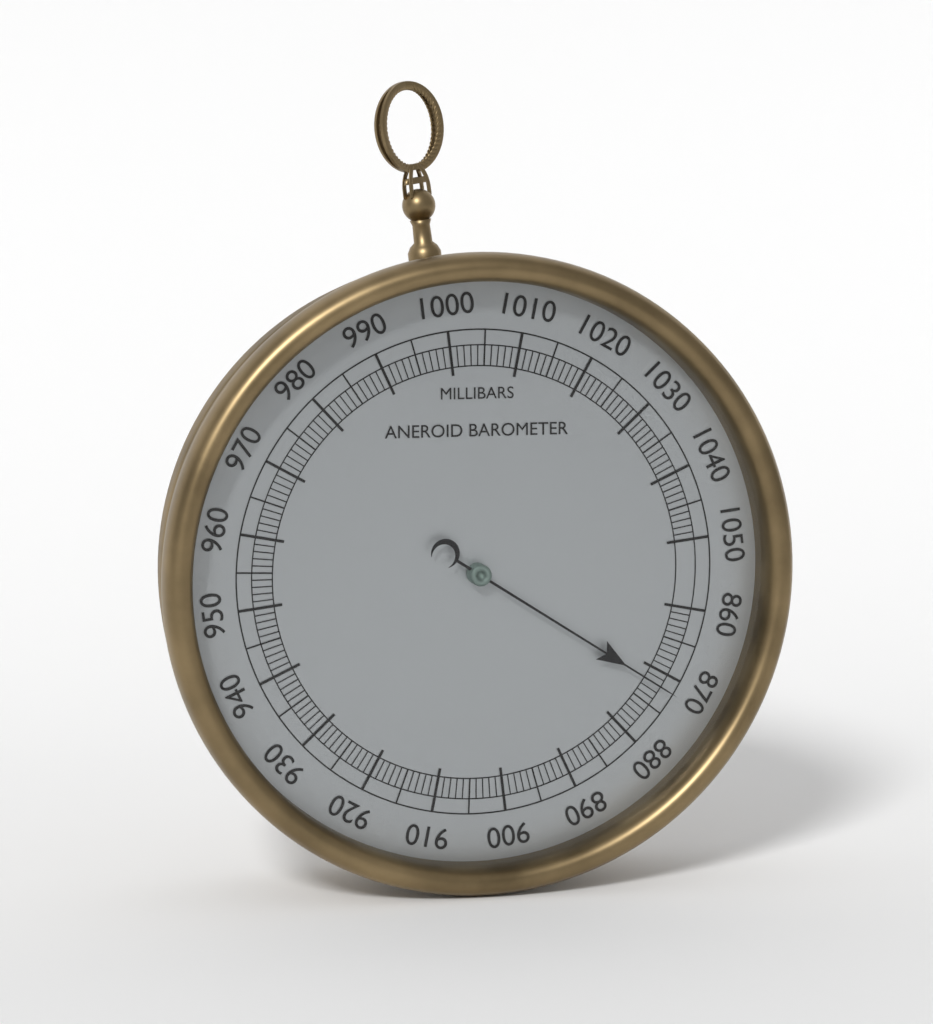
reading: 872 mbar
